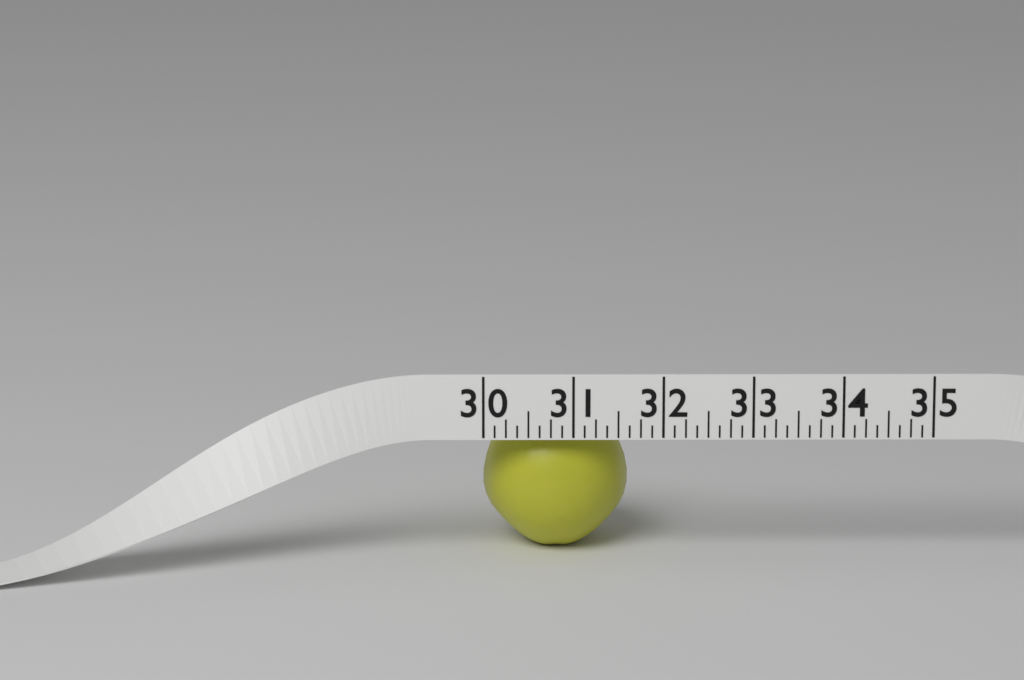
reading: 31.625 (no unit)
